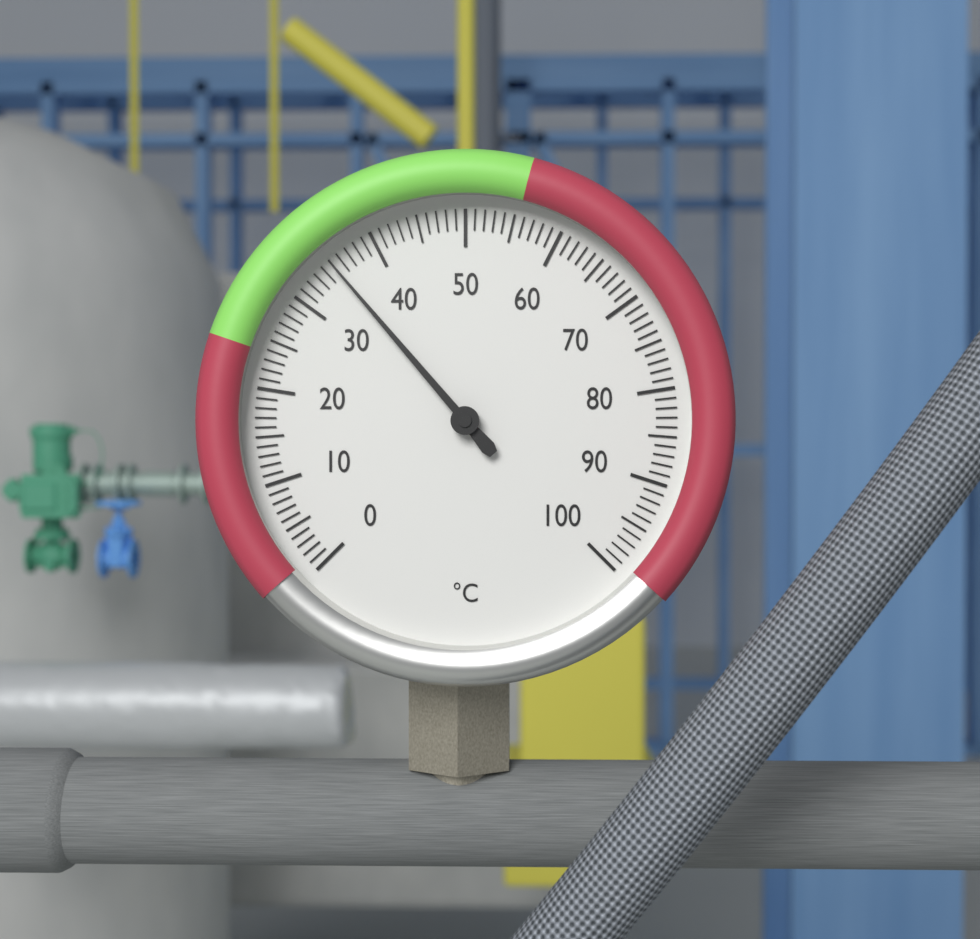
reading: 35 °C
